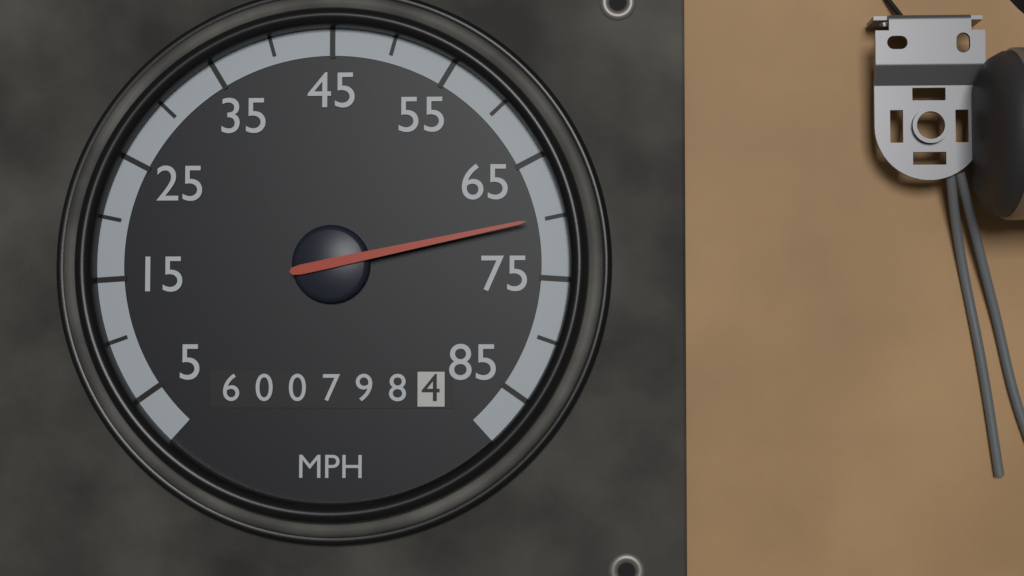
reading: 70 MPH
